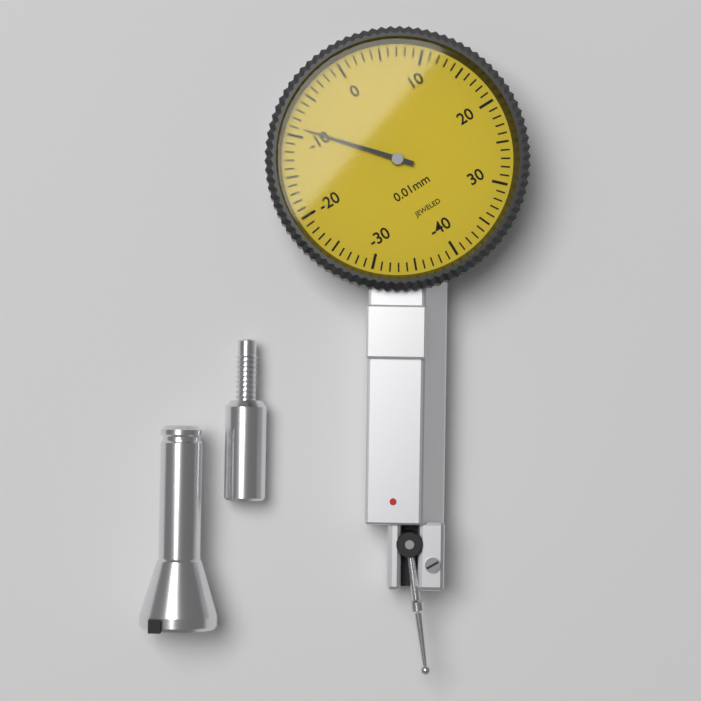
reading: -9 0.01mm
